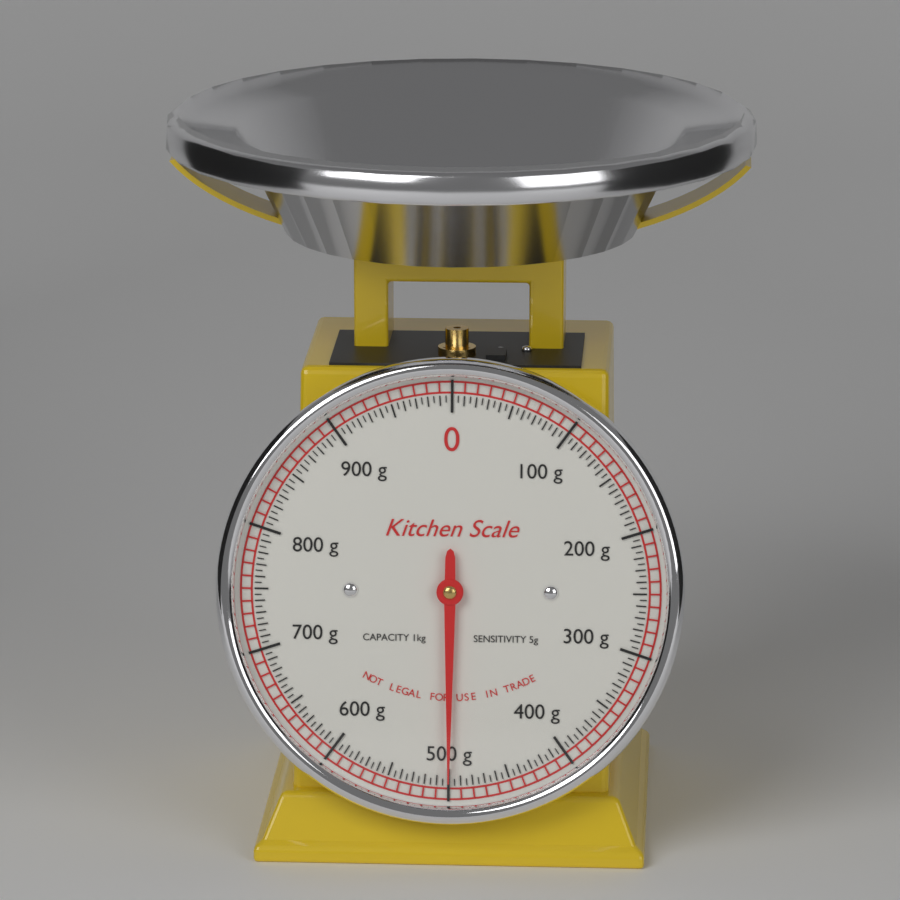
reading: 500 g
